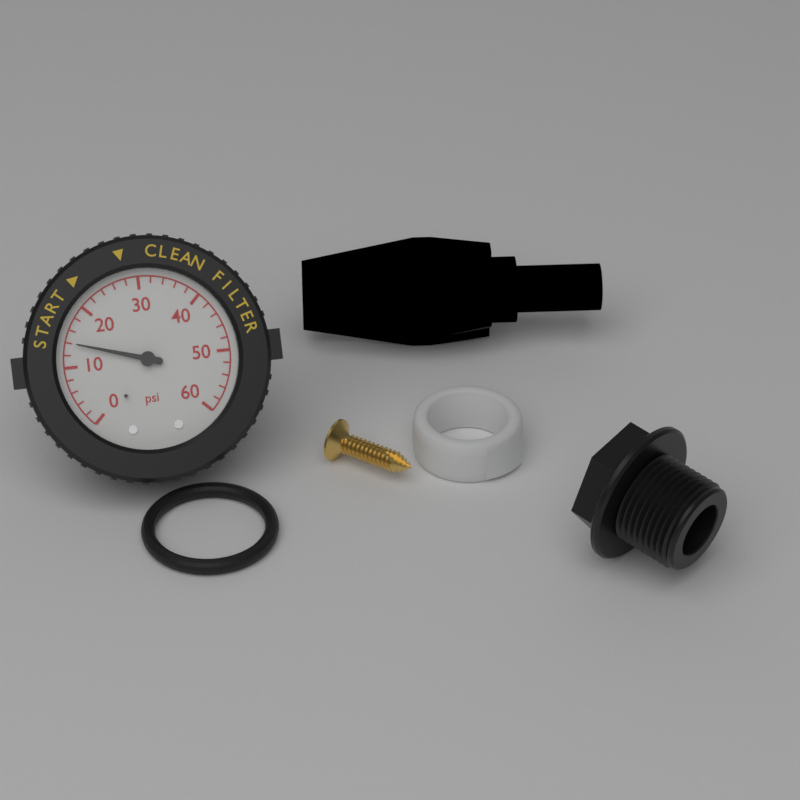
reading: 14 psi
